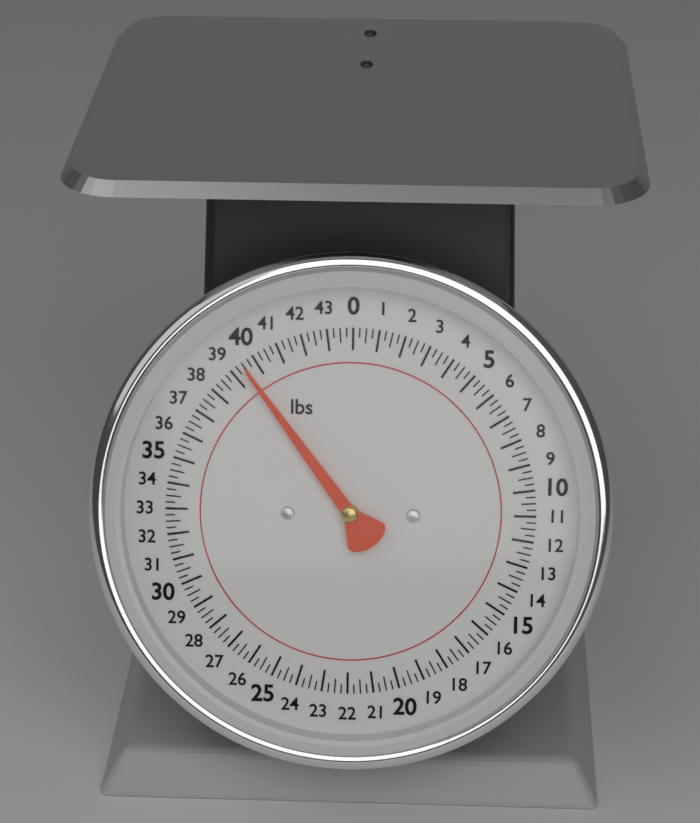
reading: 39.50 lbs
